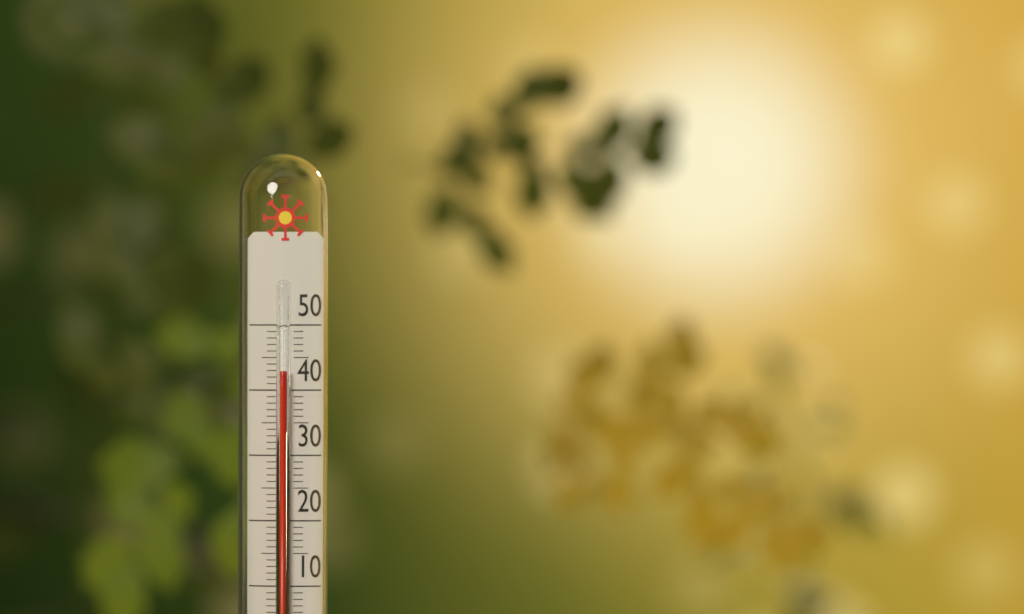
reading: 43 °C
